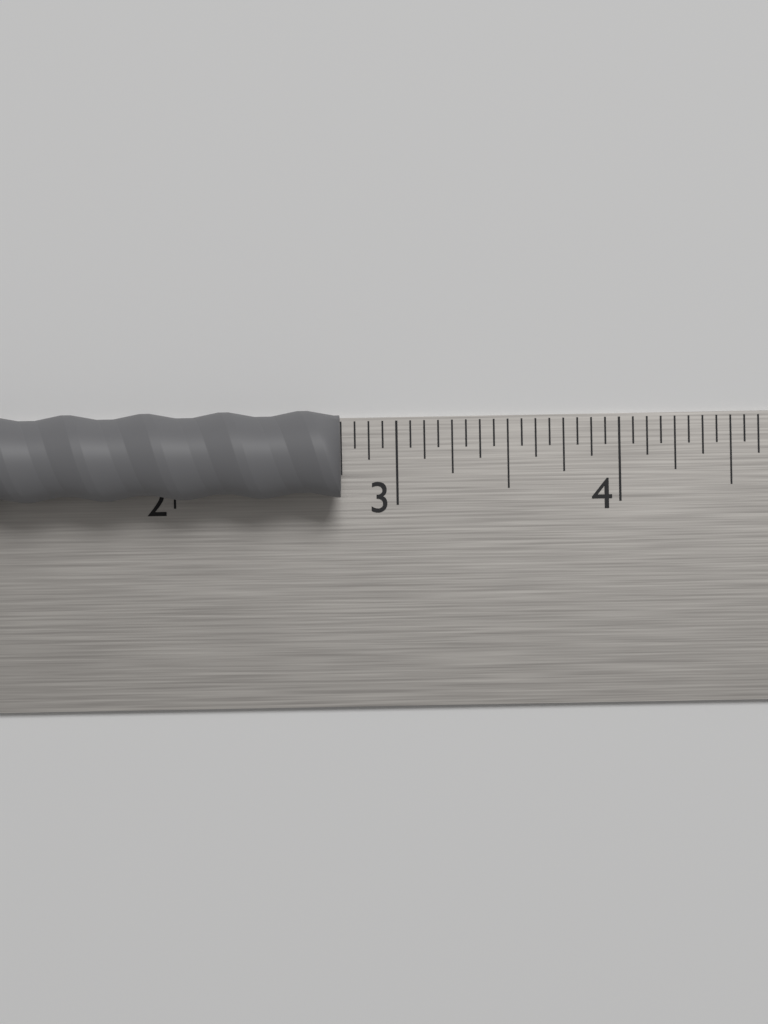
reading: 2.7500 in
